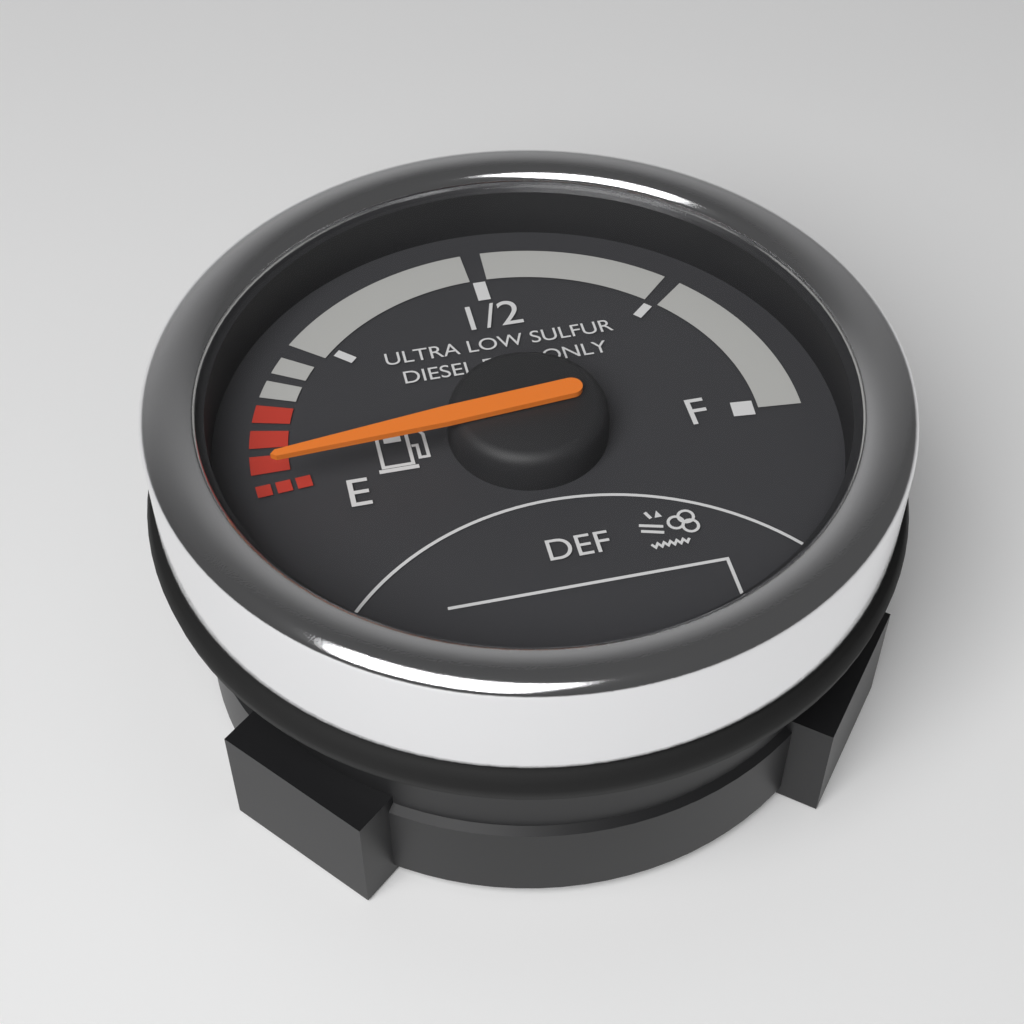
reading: 0.00 (no unit)
